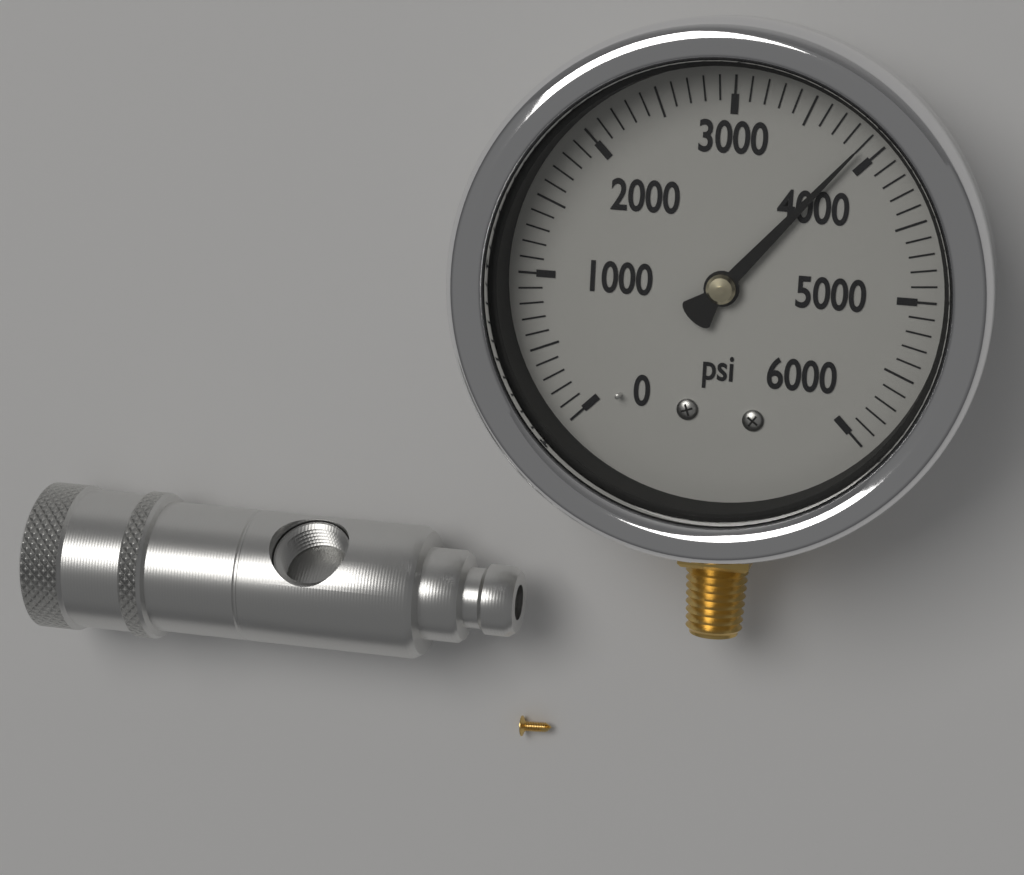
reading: 3900 psi
